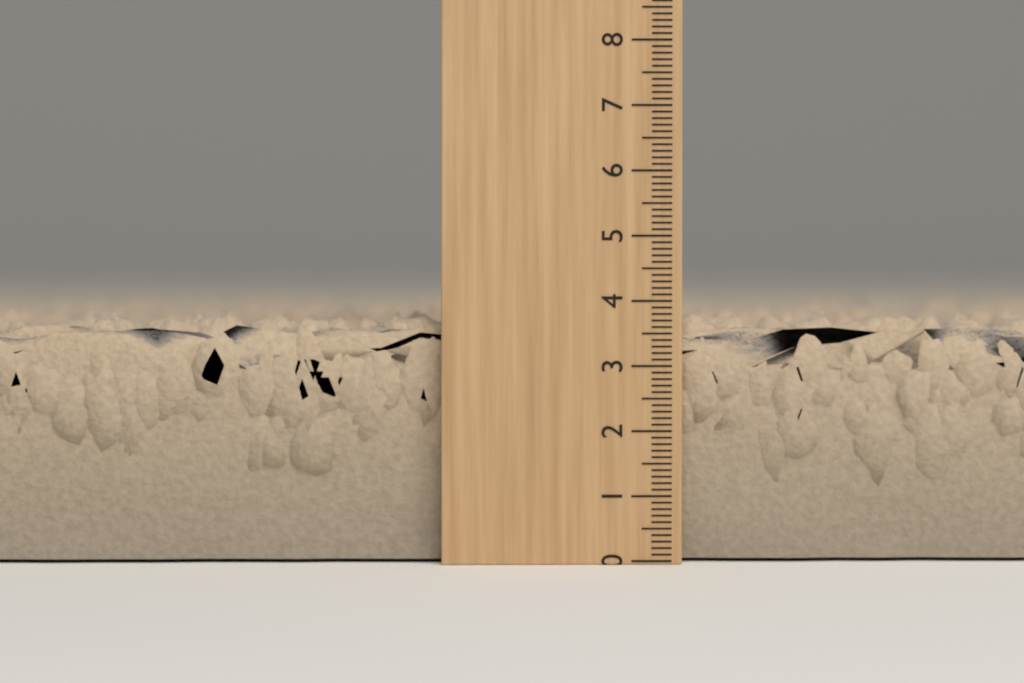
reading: 3.9 (no unit)
